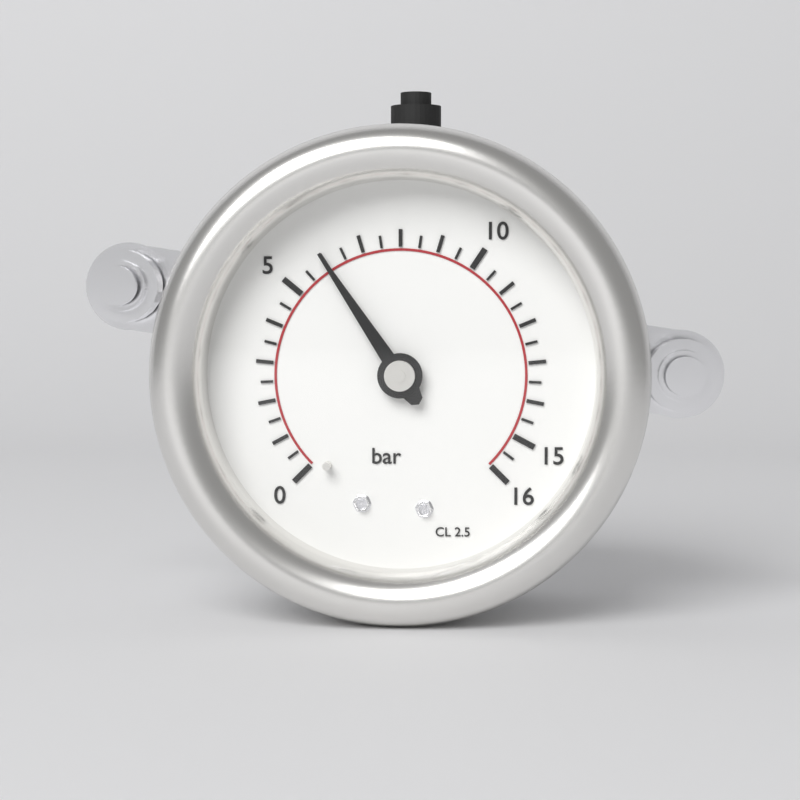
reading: 6.0 bar
